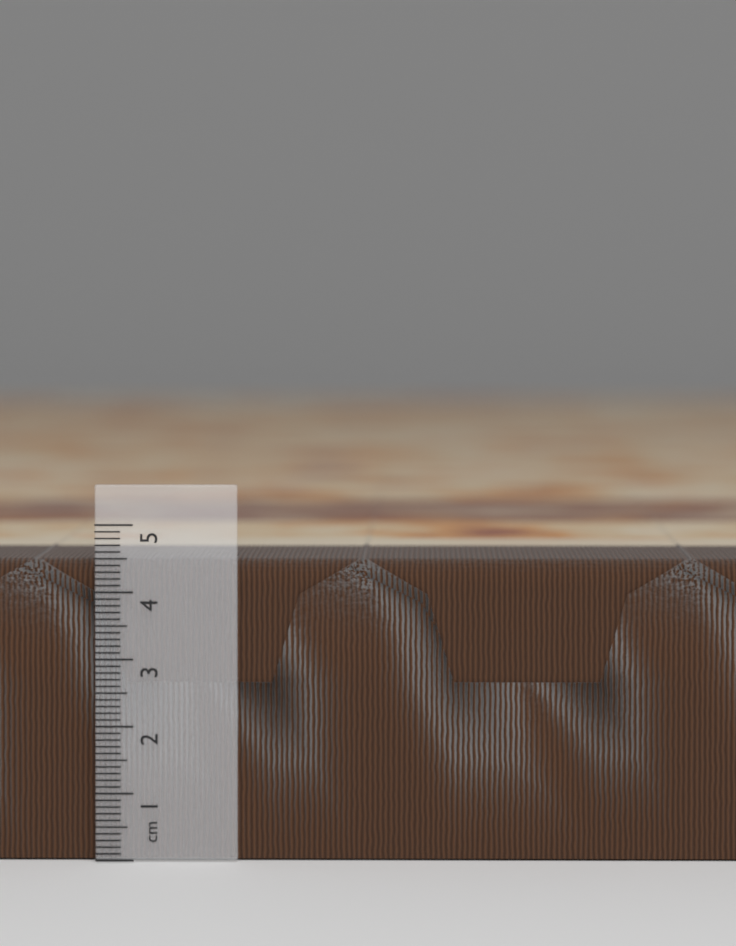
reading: 4.5 cm
